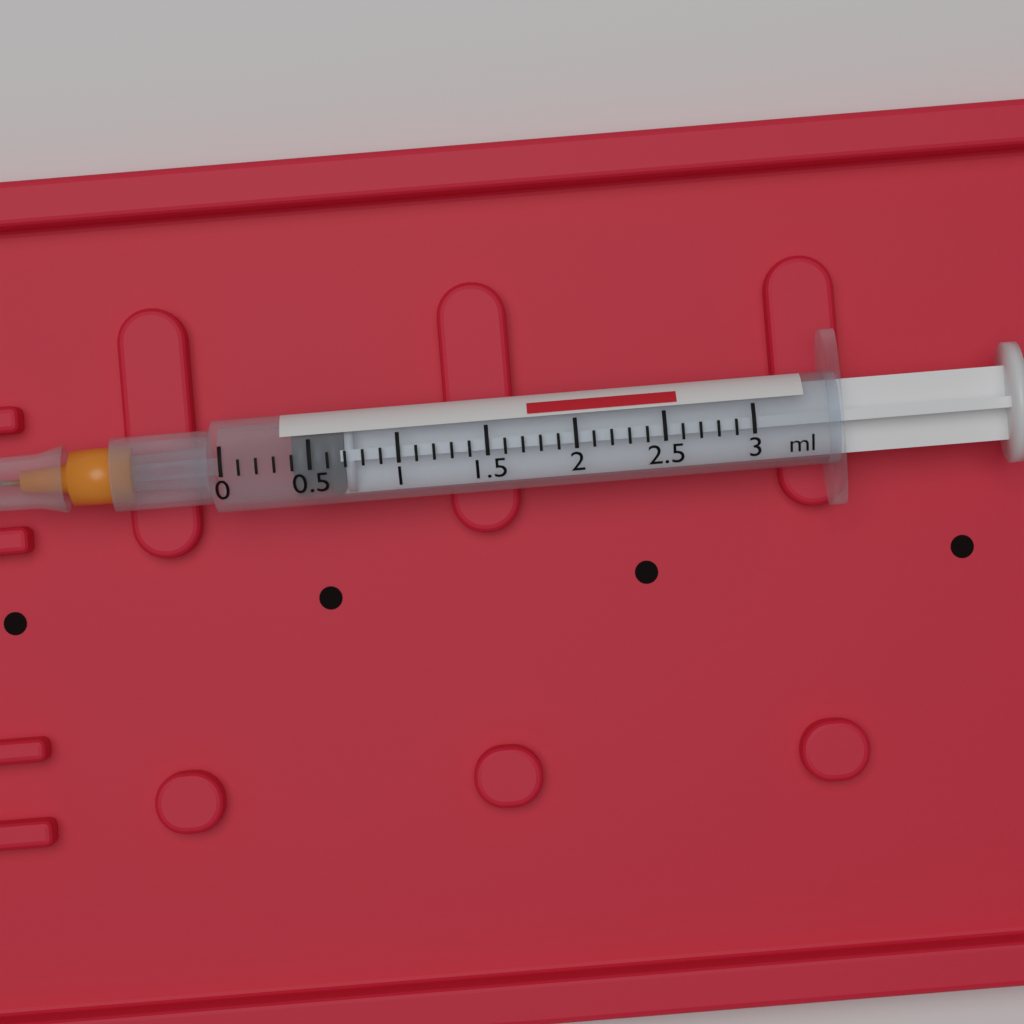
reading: 0.4 ml
